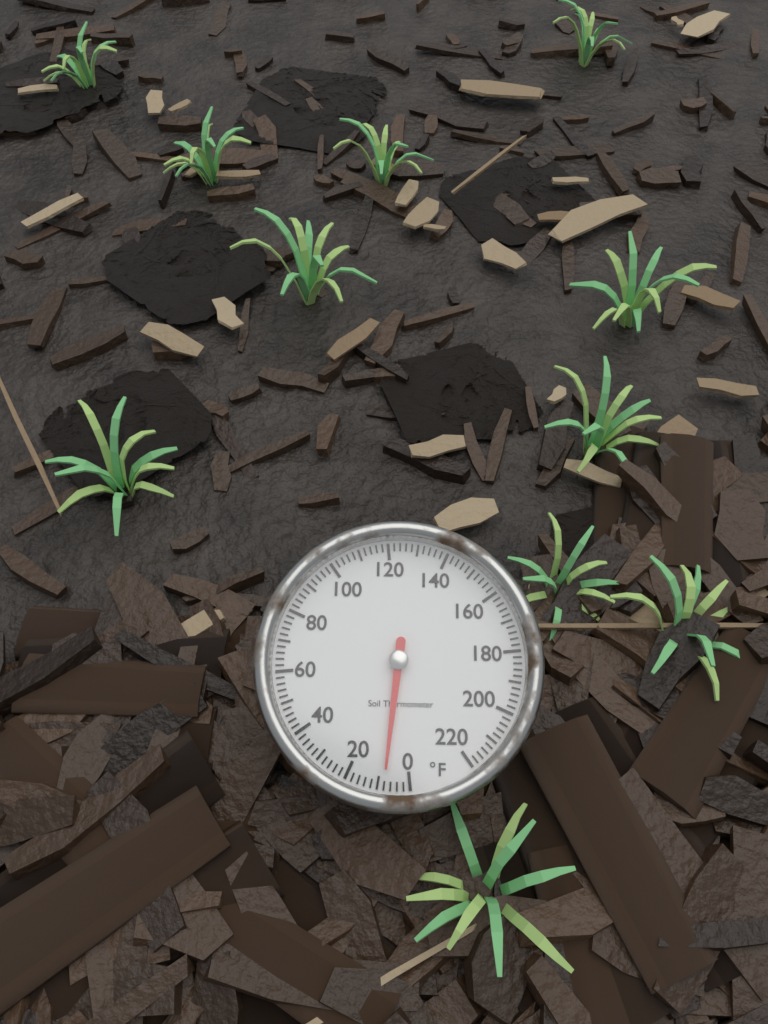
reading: 8 °F
